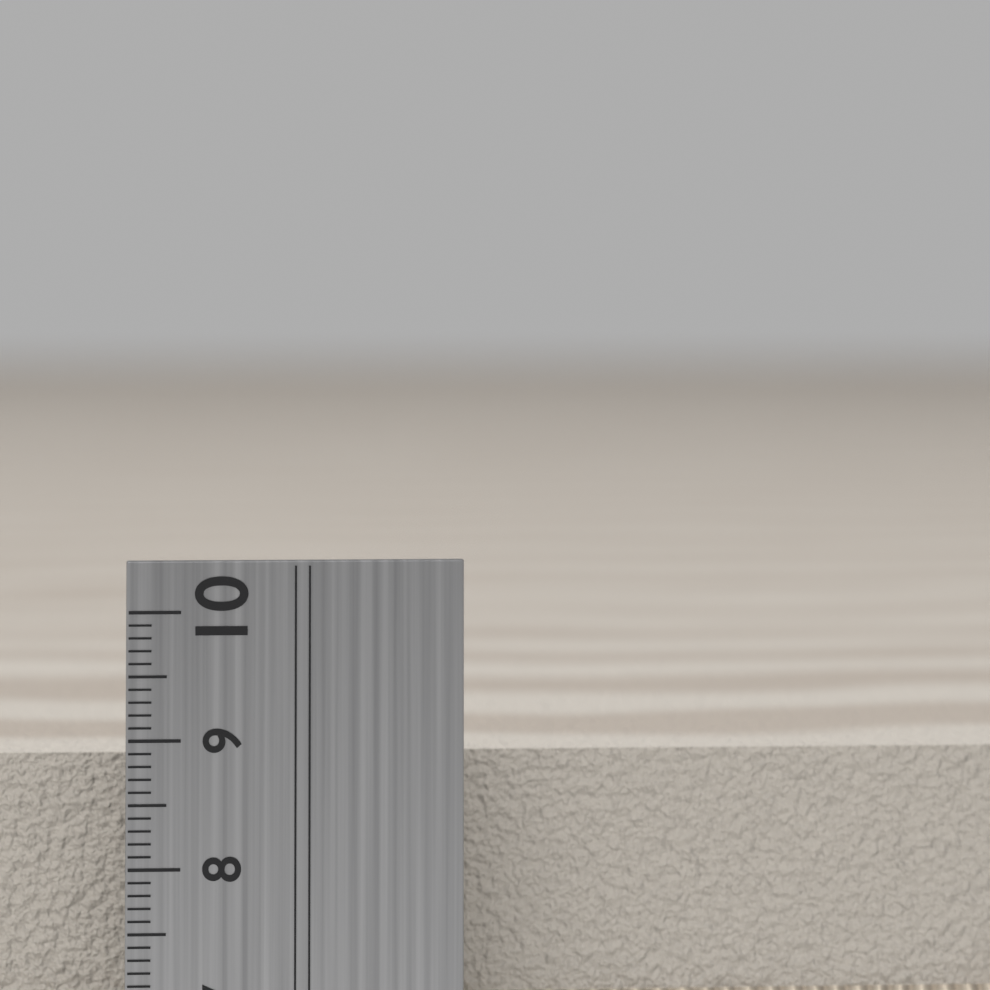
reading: 8.8 cm
